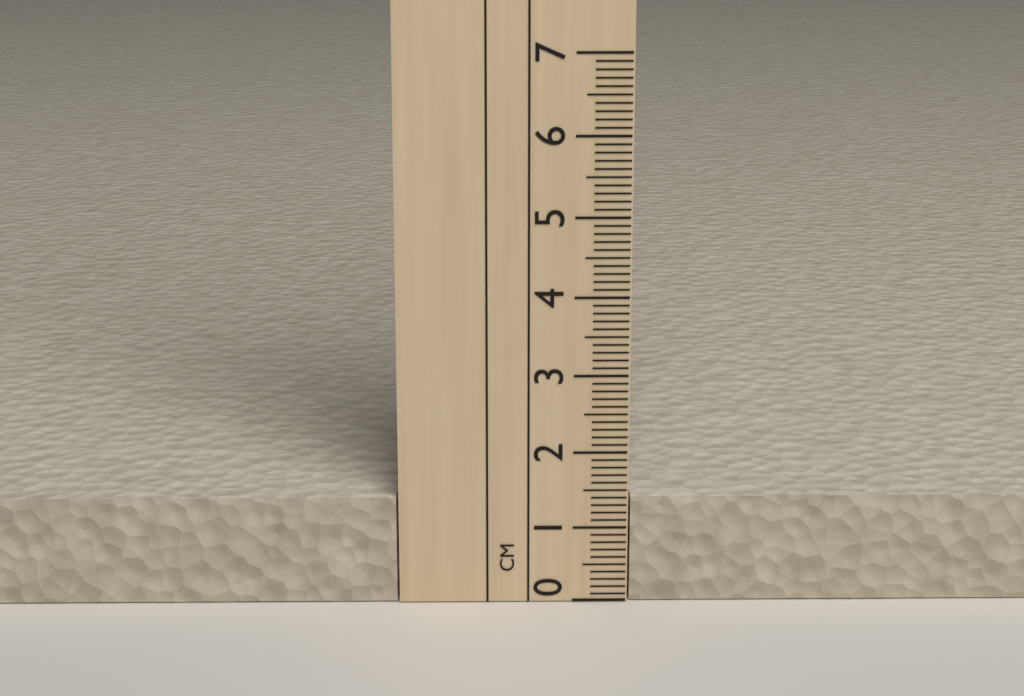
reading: 1.4 cm
